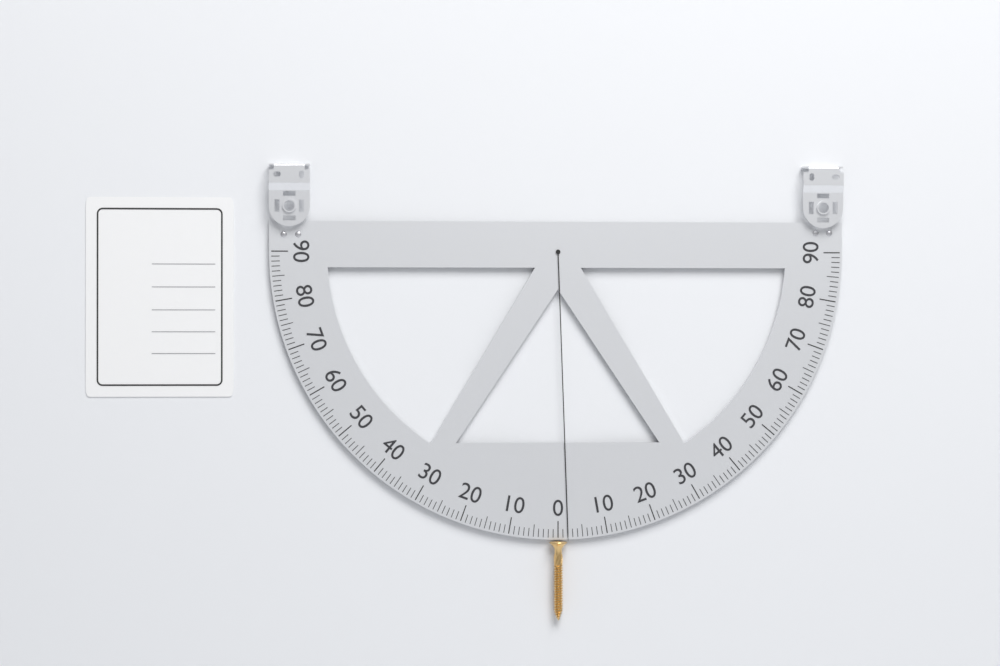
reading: 2 (no unit)
